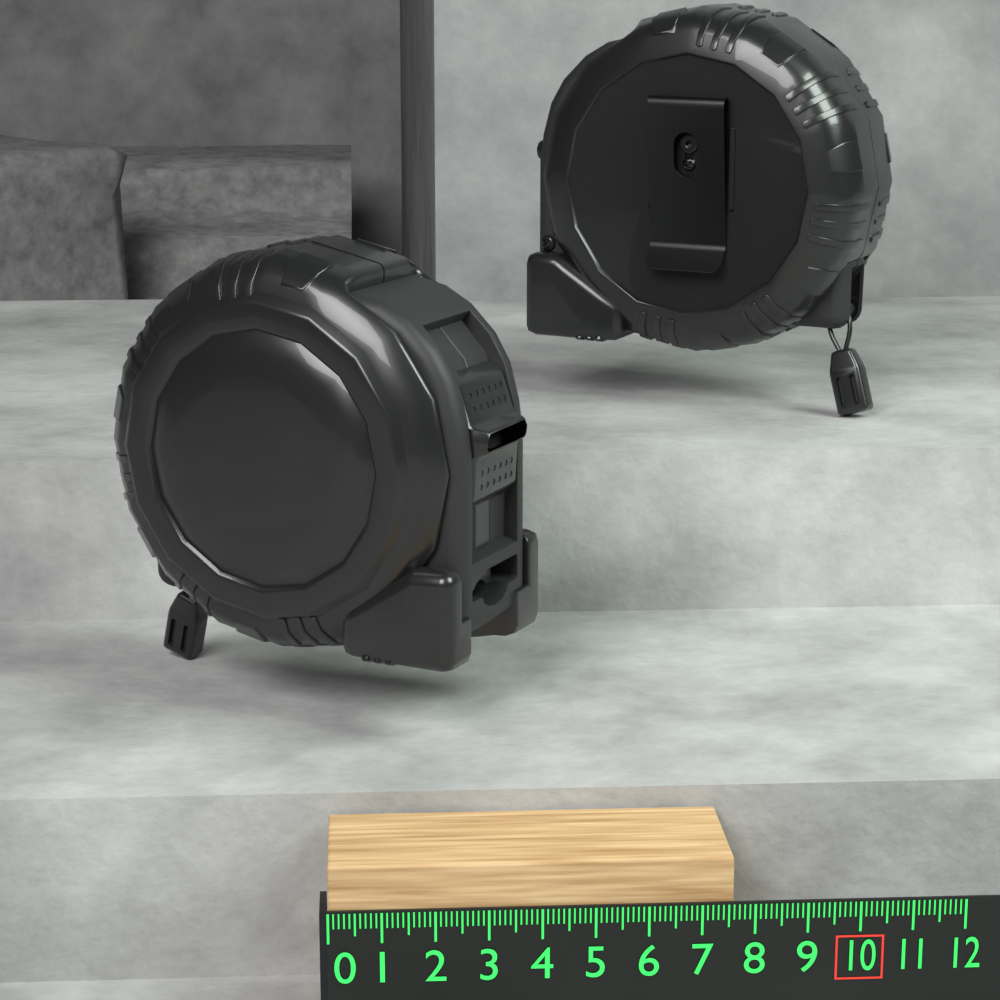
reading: 7.6 (no unit)
